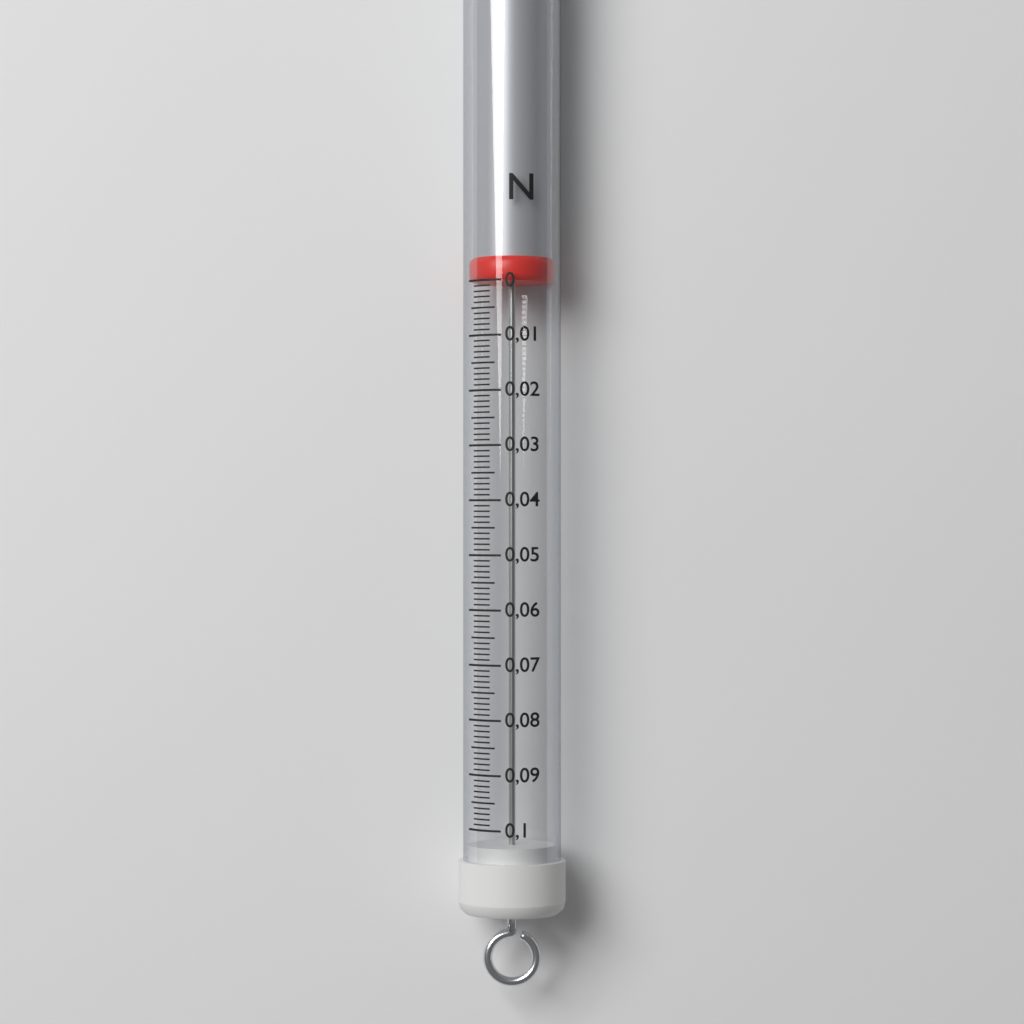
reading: 0.000 N
